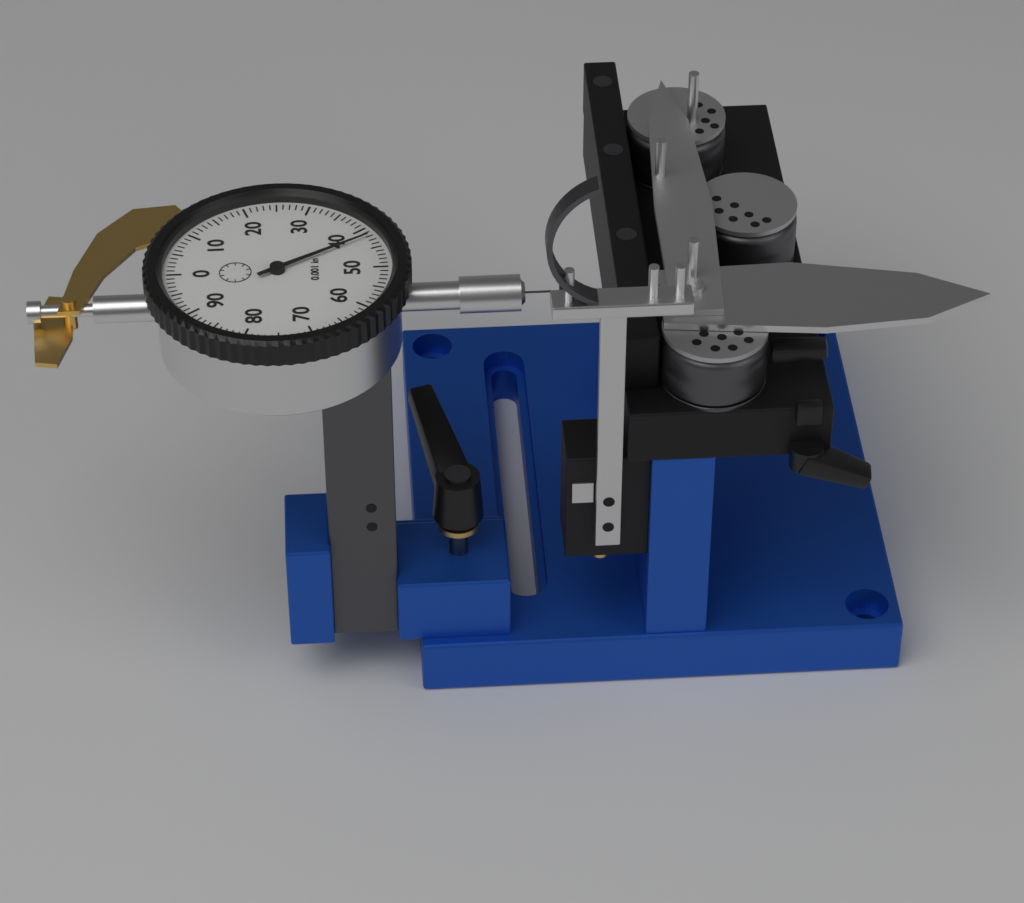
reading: 0.042 in
